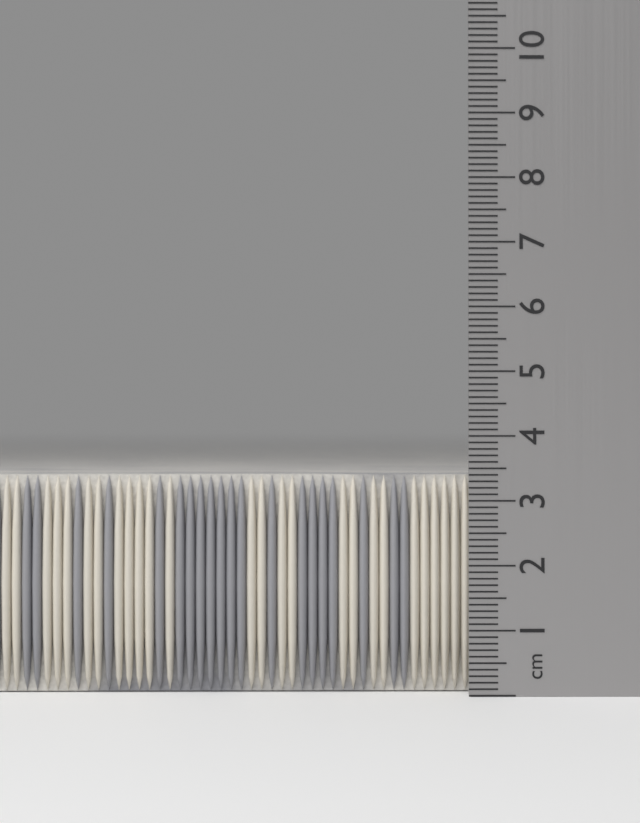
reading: 3.4 cm
